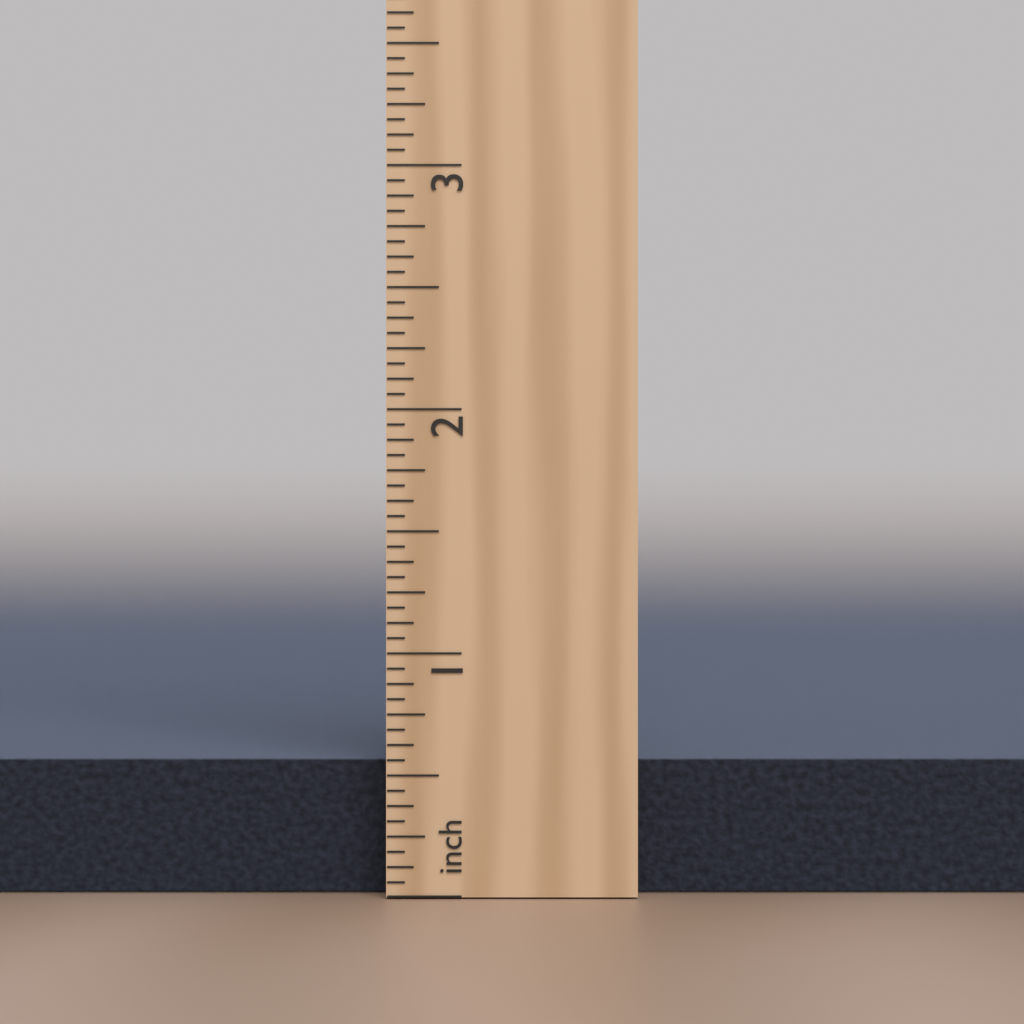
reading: 0.5500 in
